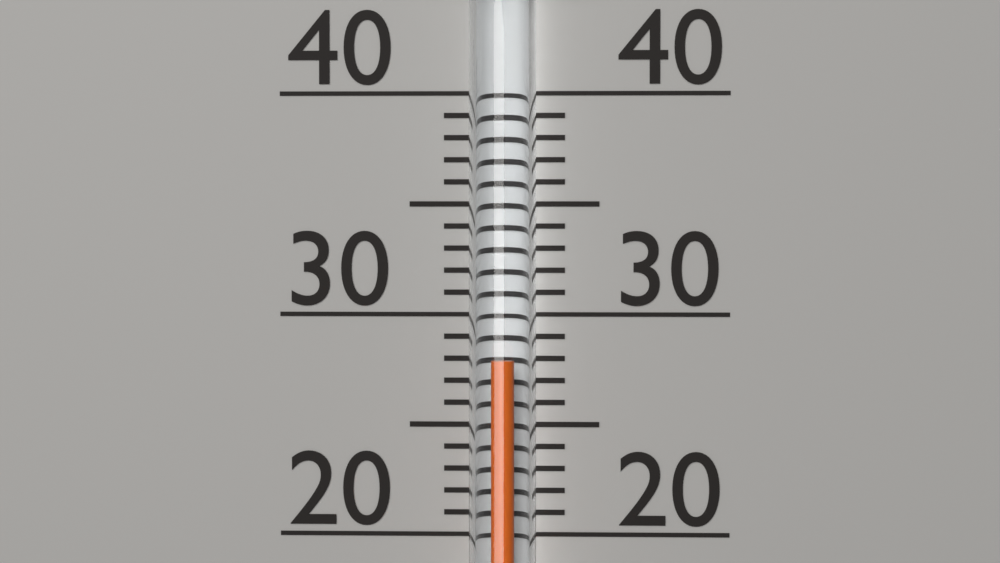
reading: 28 (no unit)
